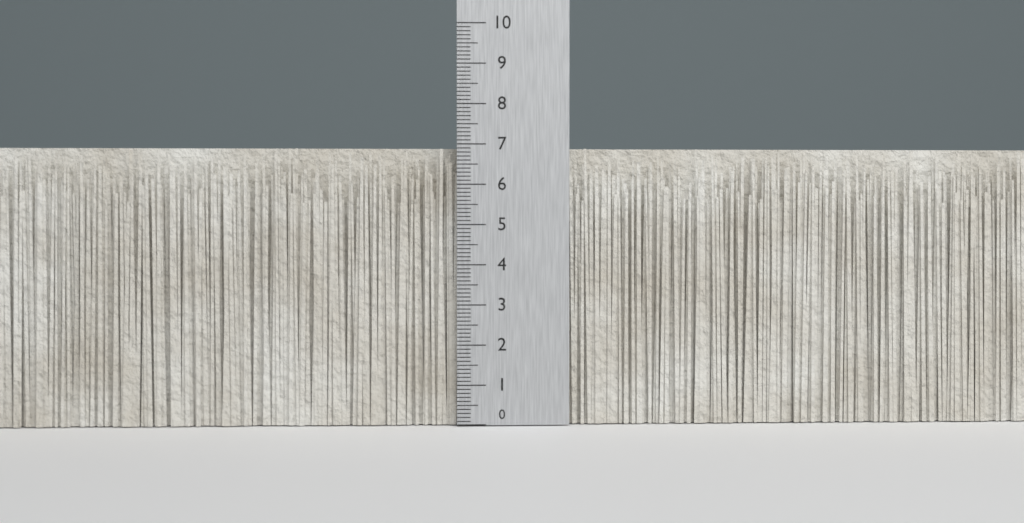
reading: 6.9 (no unit)
